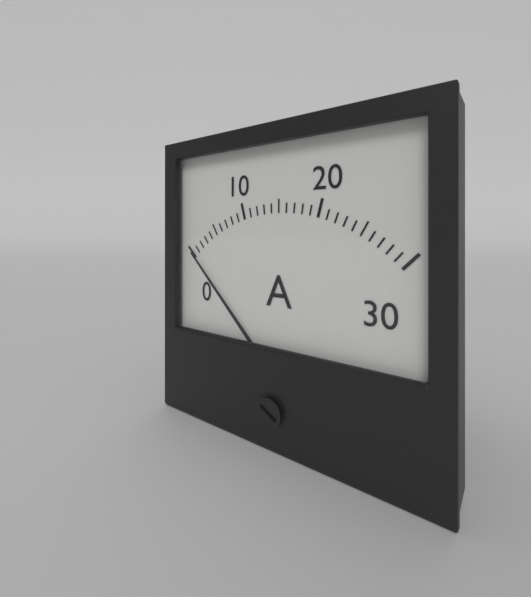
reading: 0 A
